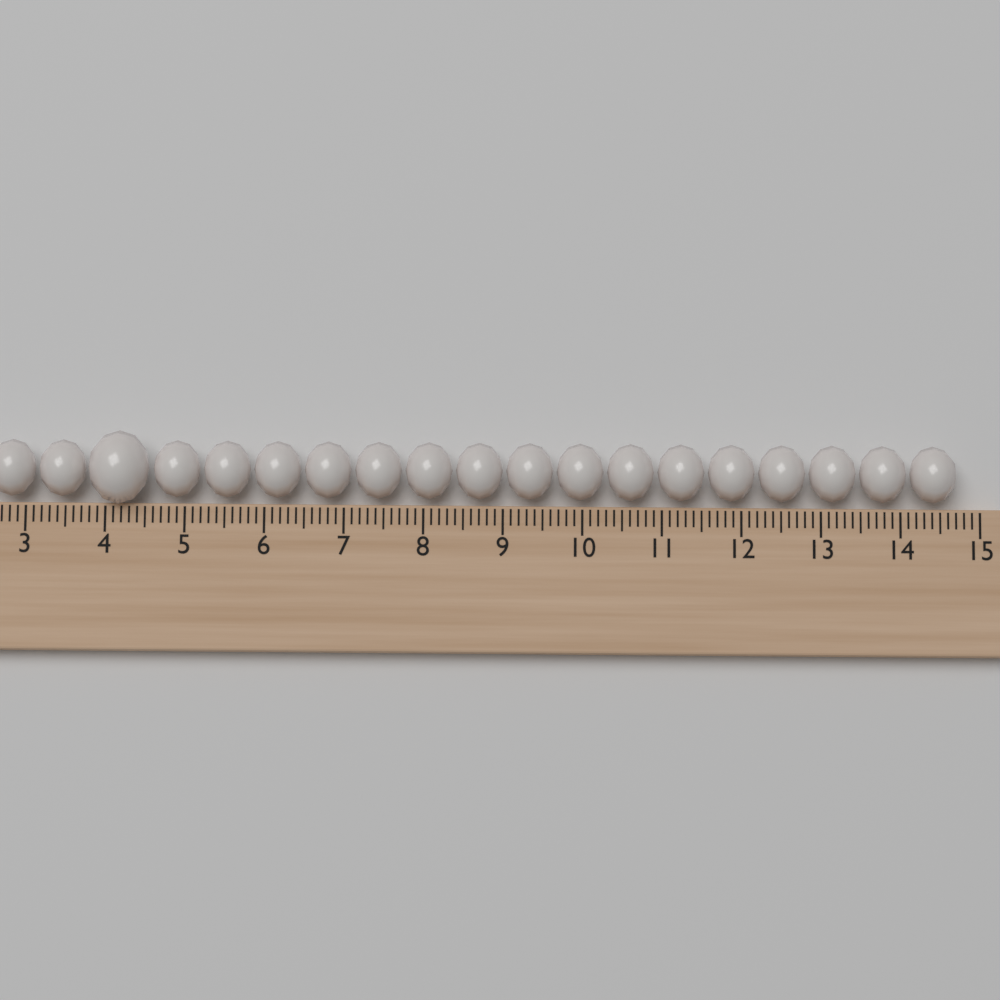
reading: 14.7 (no unit)
